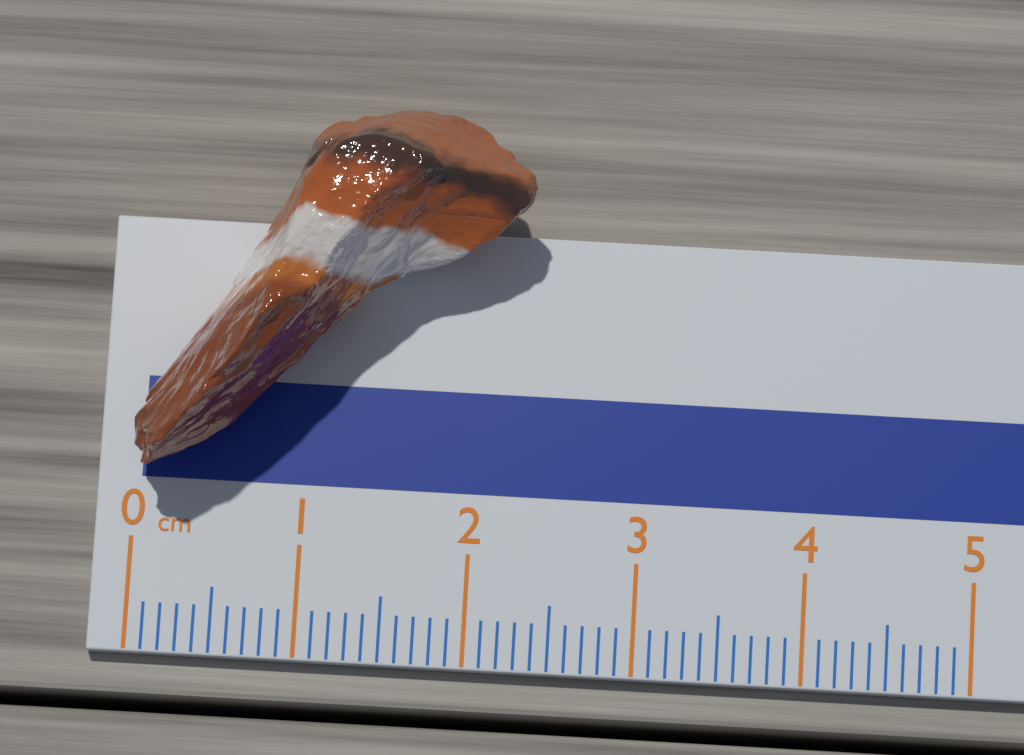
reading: 2.3 cm
